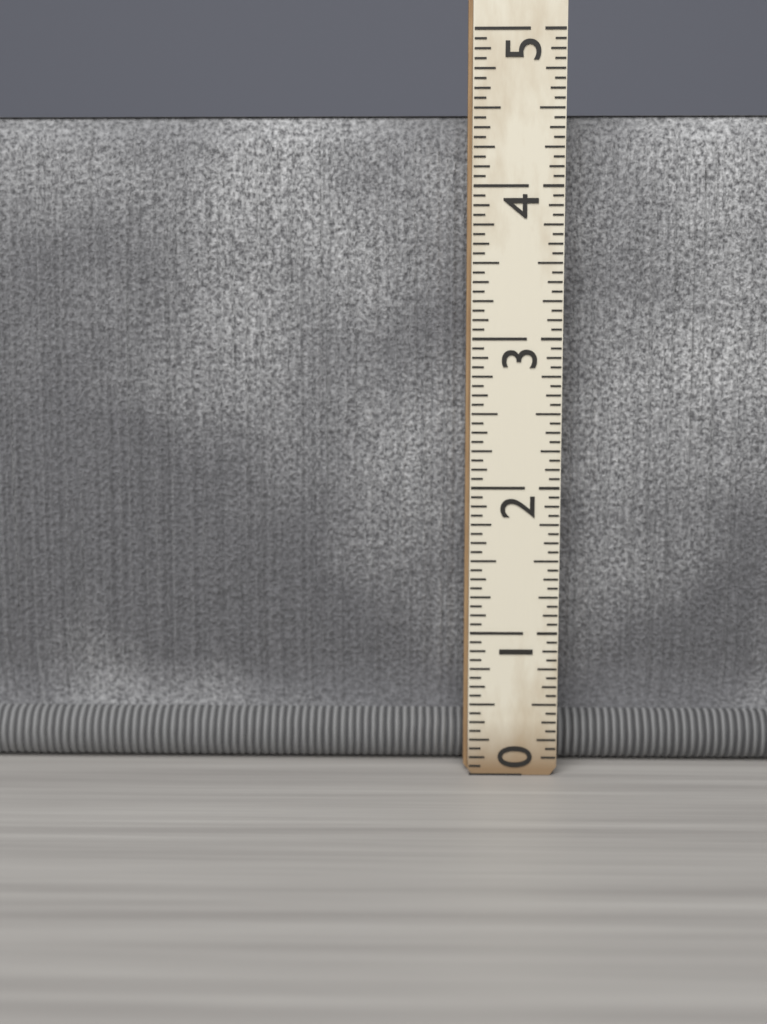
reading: 4.5000 (no unit)
